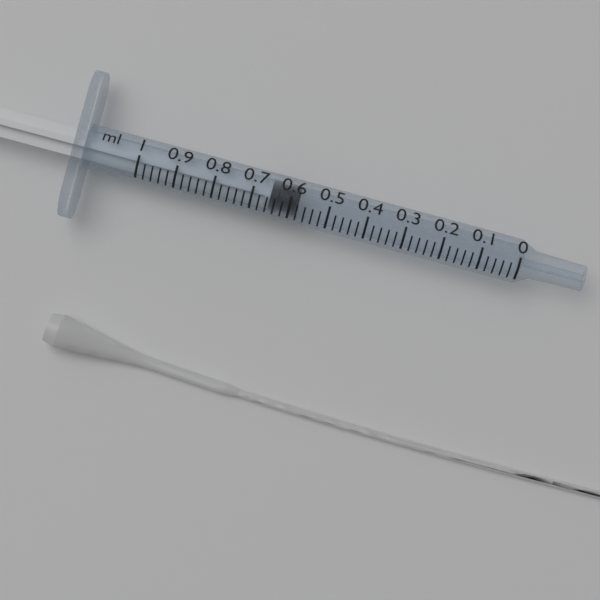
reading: 0.58 ml
